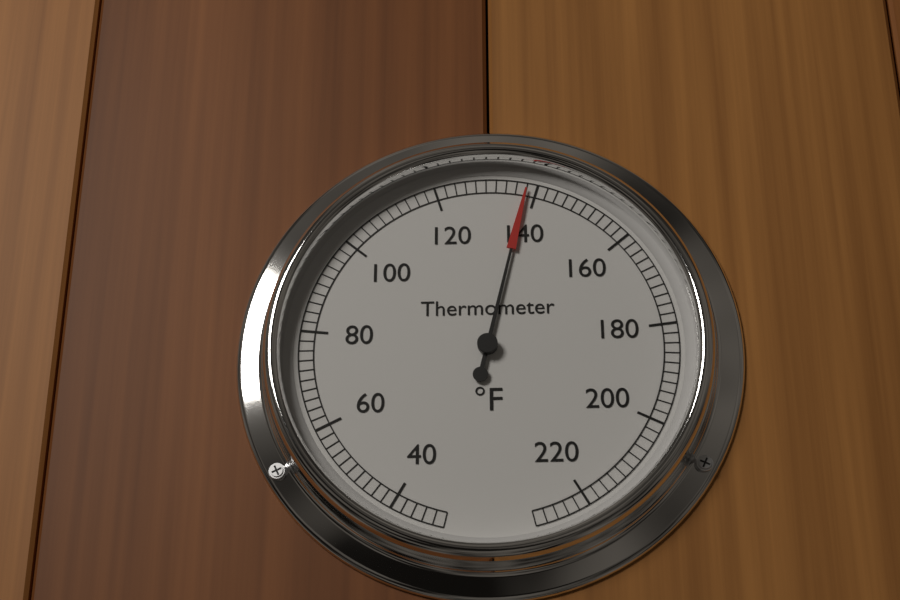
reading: 138 °F
